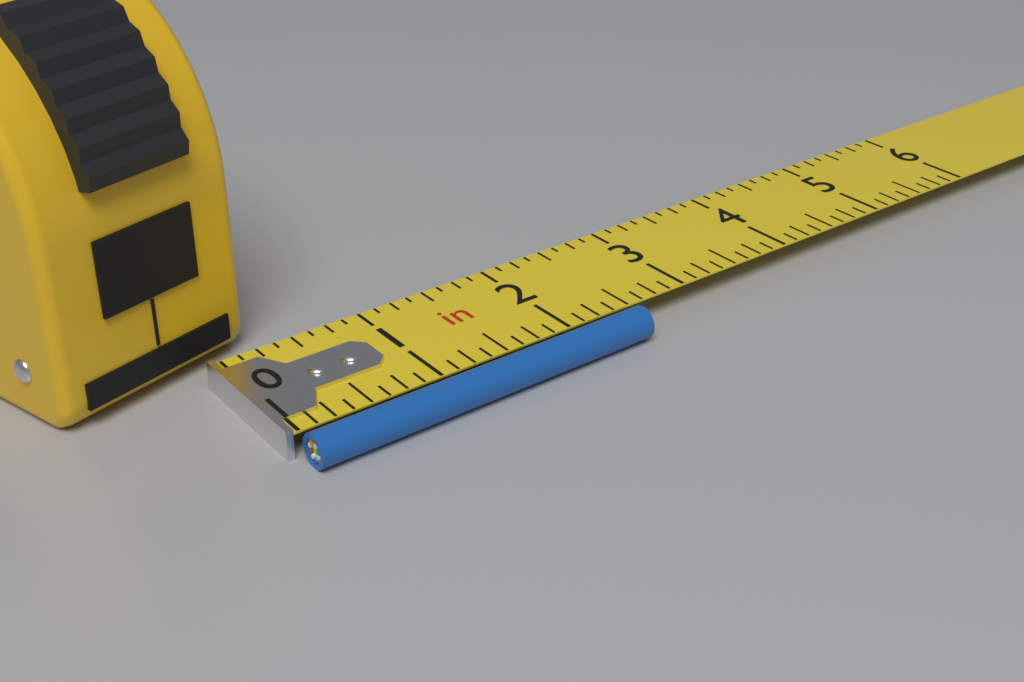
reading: 2.500 in
